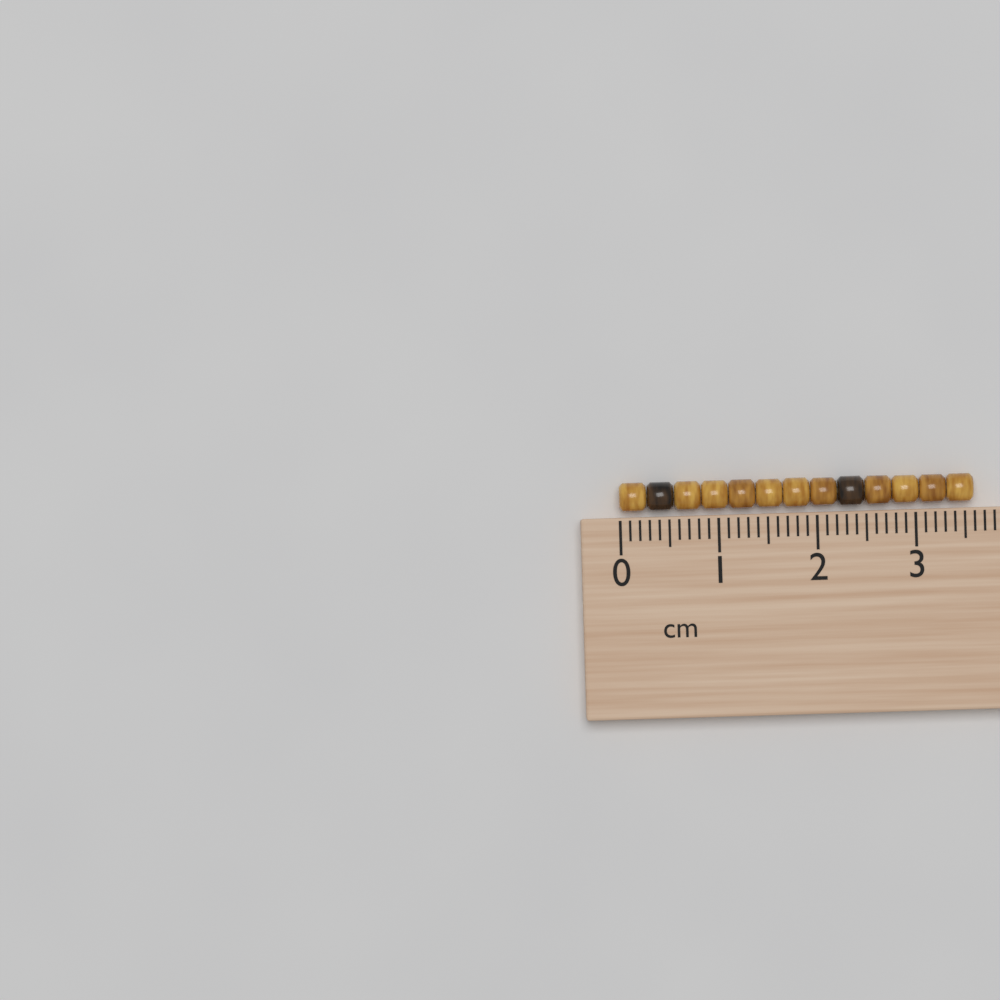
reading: 3.6 cm
